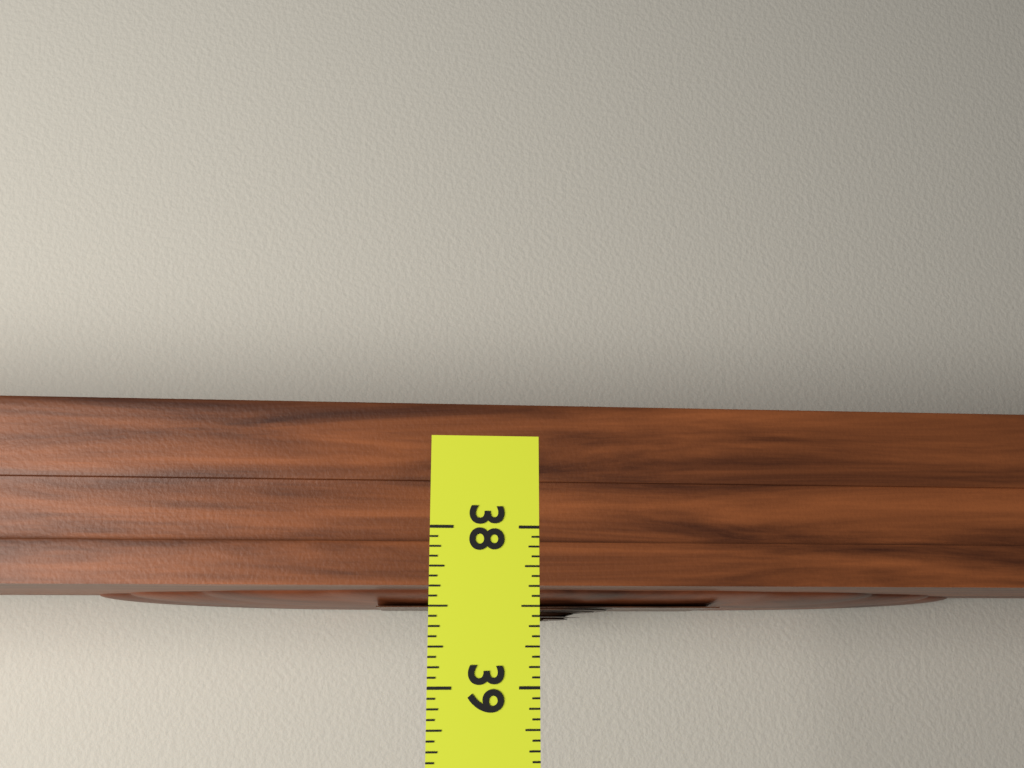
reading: 38.4375 (no unit)
